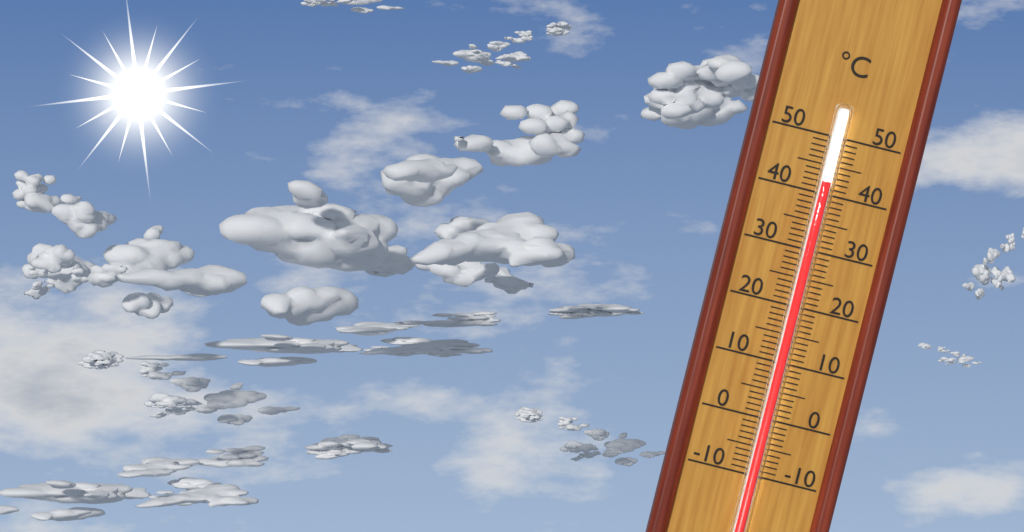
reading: 42 °C
